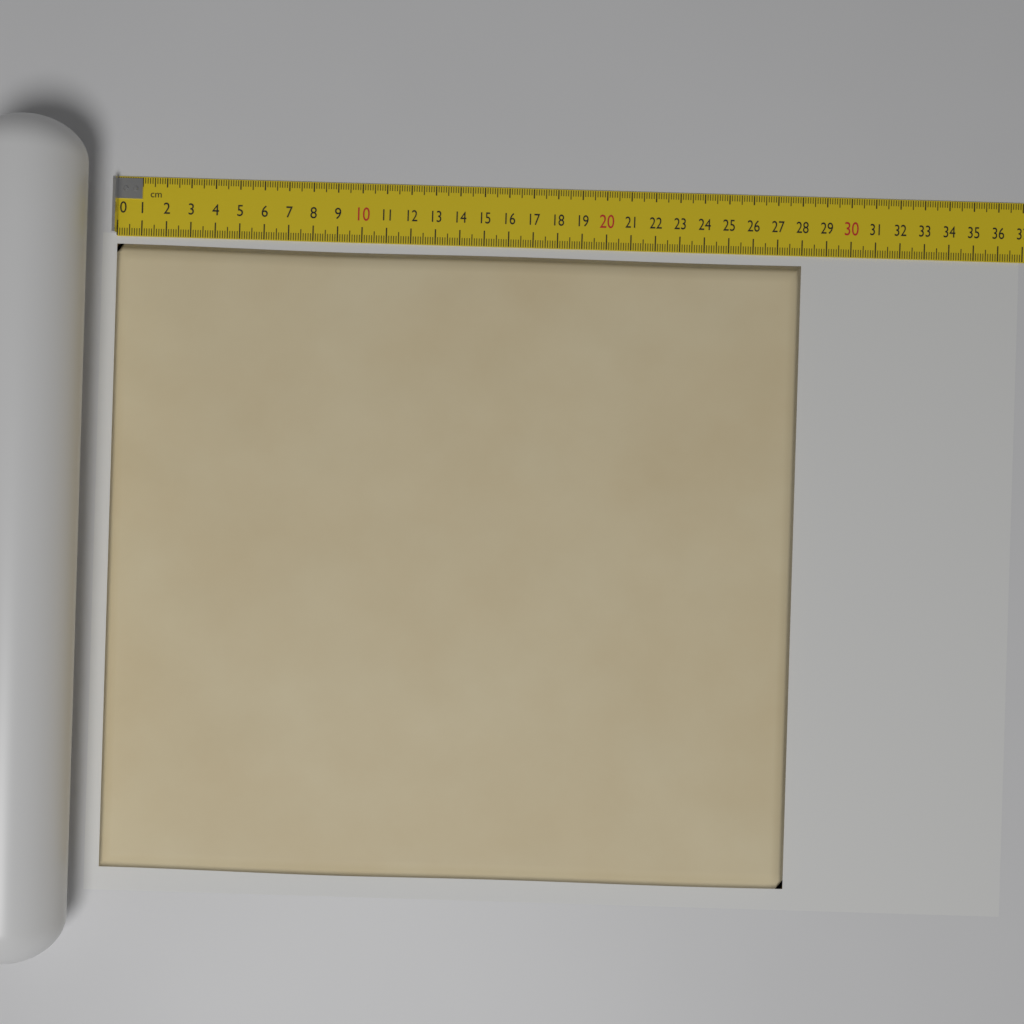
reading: 28.0 cm
